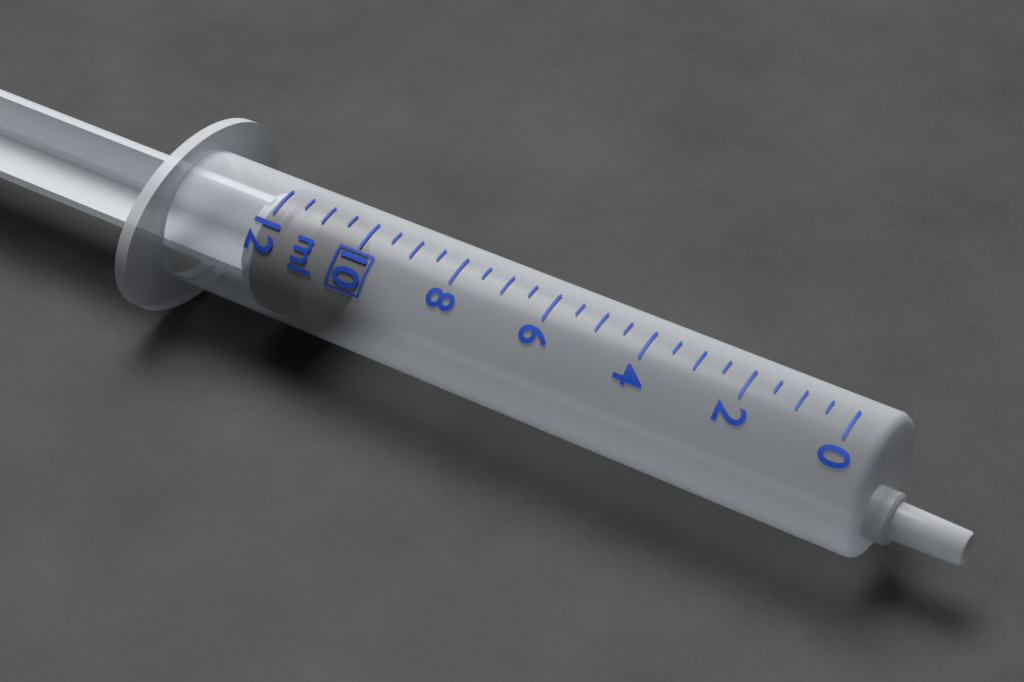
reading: 11.0 ml
